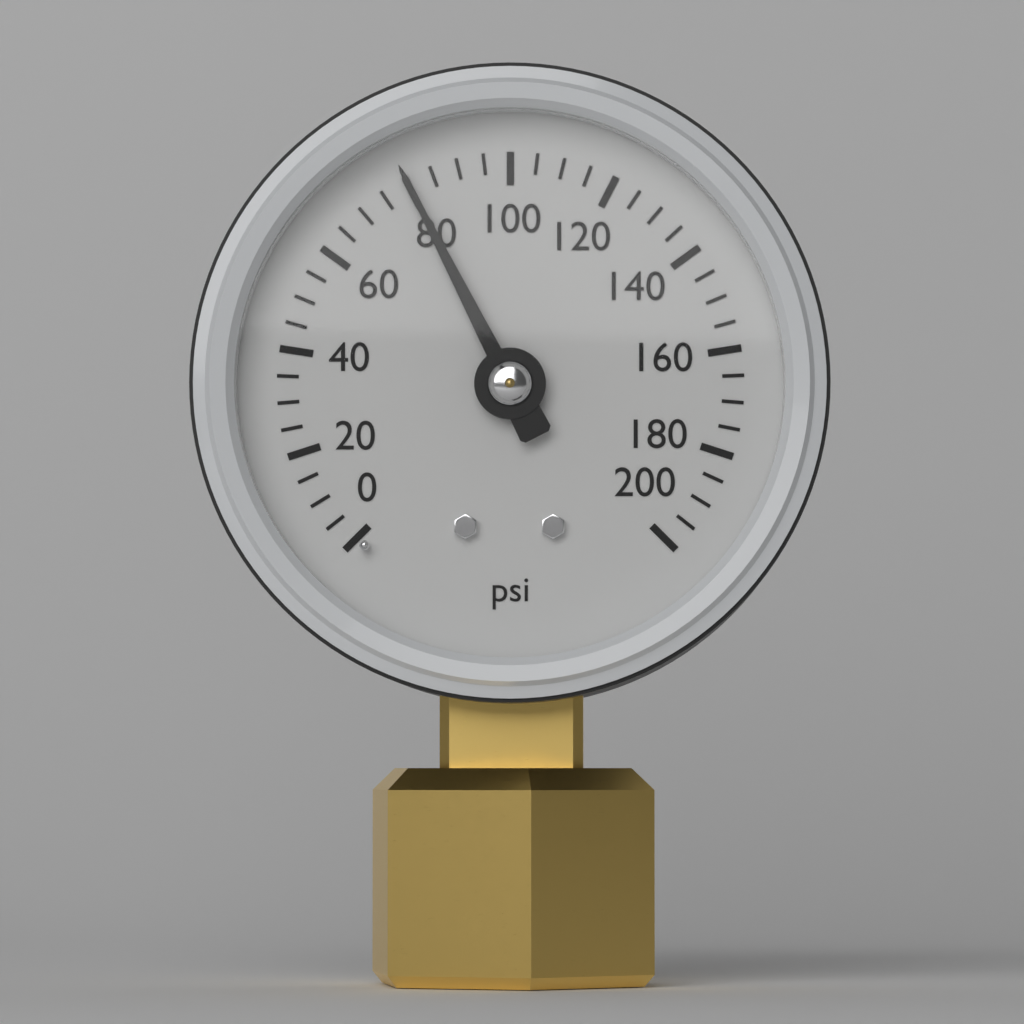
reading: 80 psi
